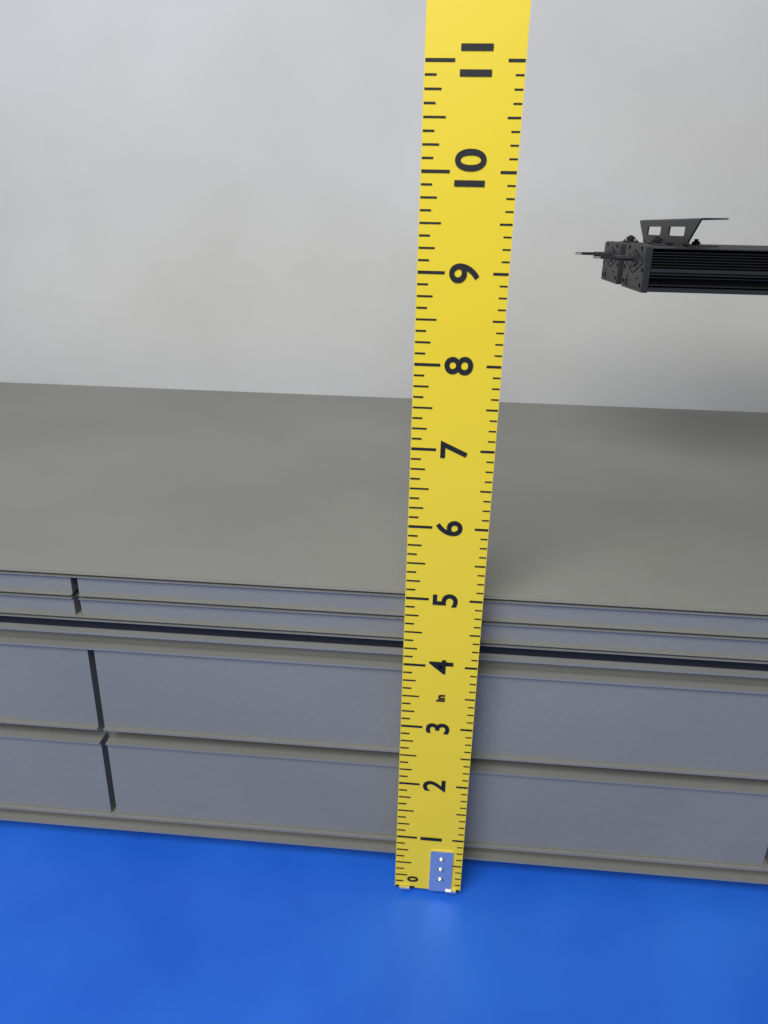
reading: 4.875 in
